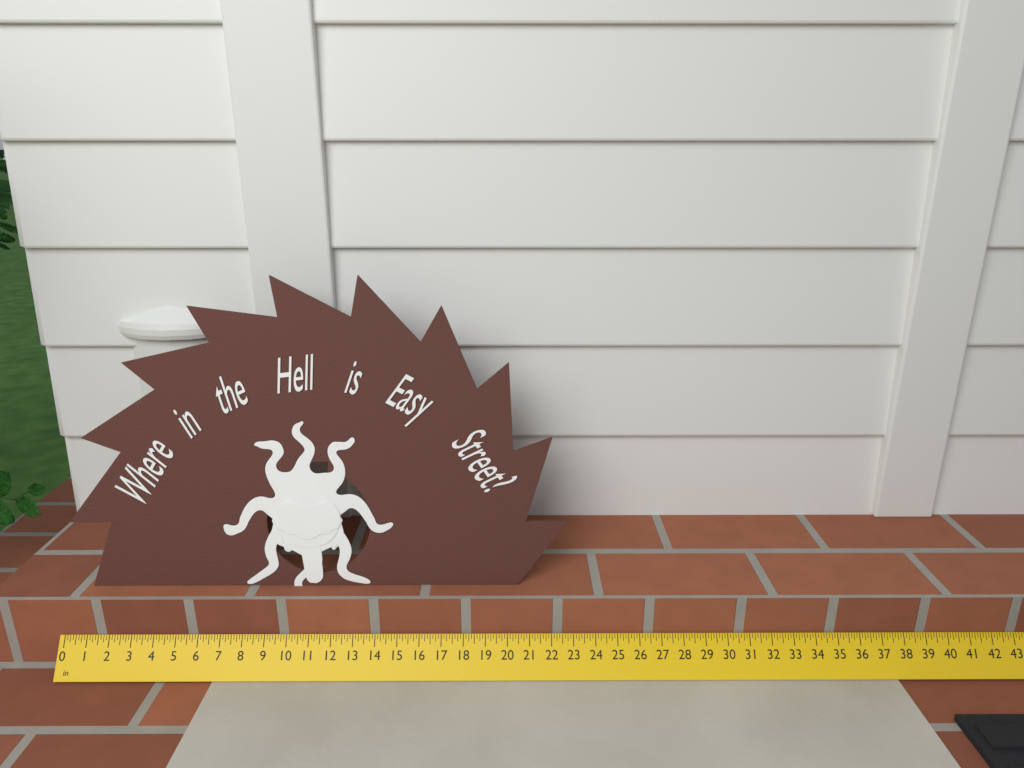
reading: 22.750 in
